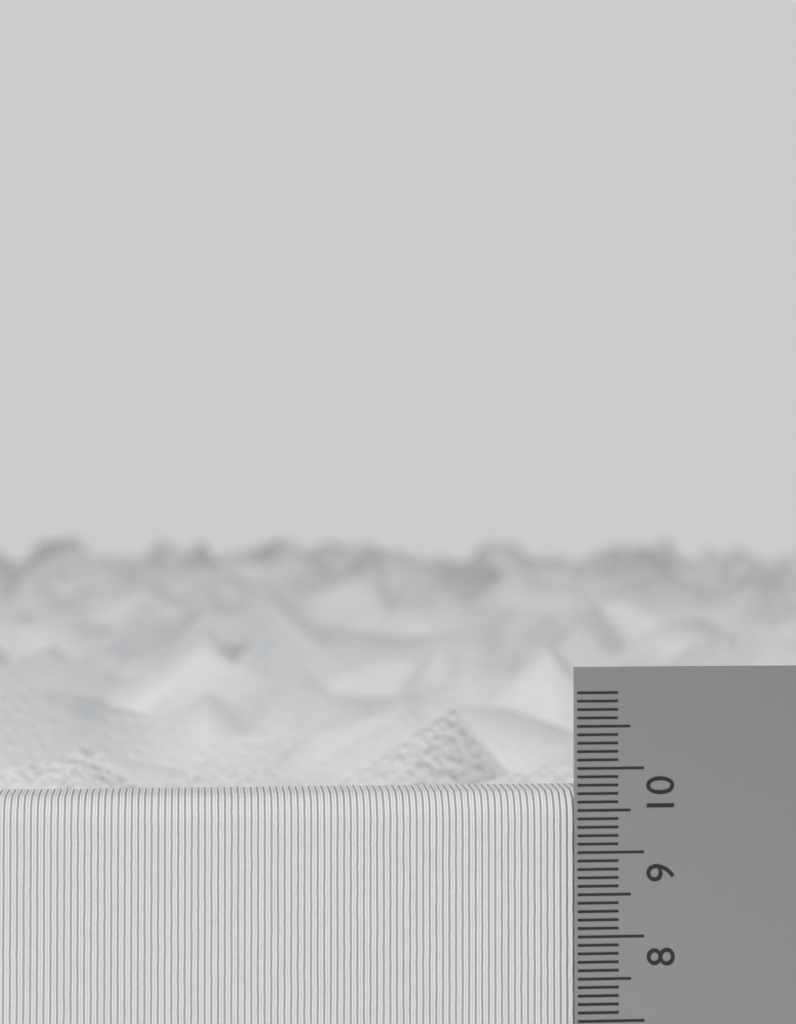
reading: 9.7 cm
